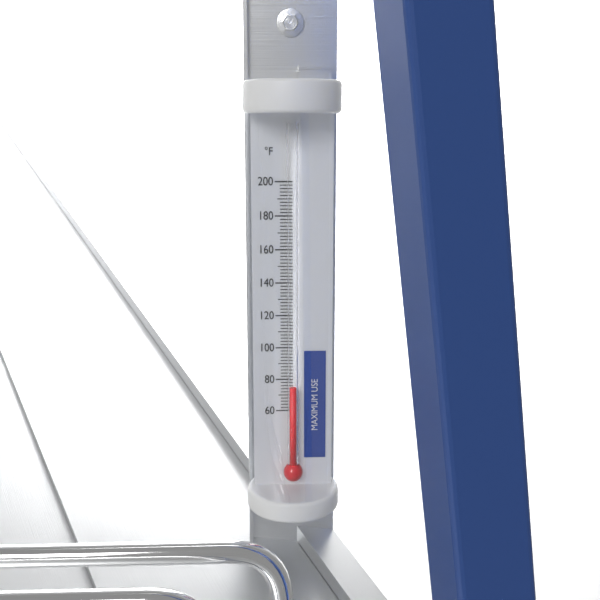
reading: 76 °F
